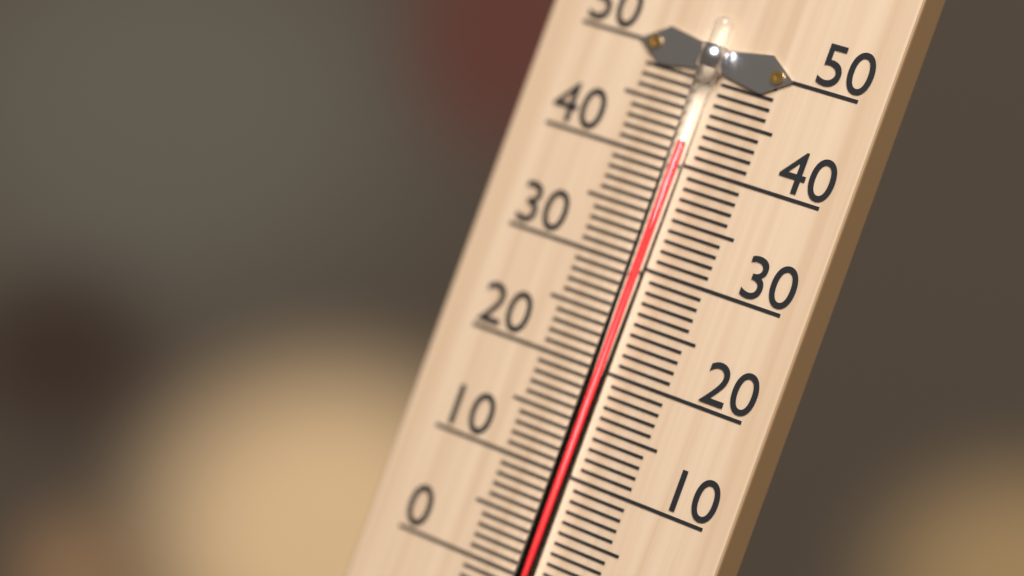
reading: 42 °C
